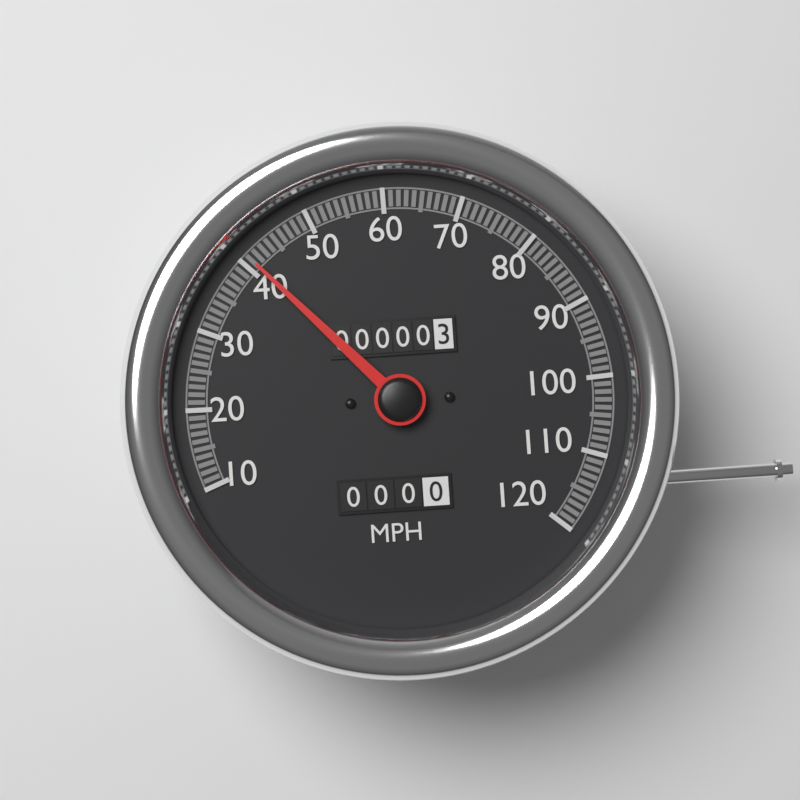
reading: 41 MPH
